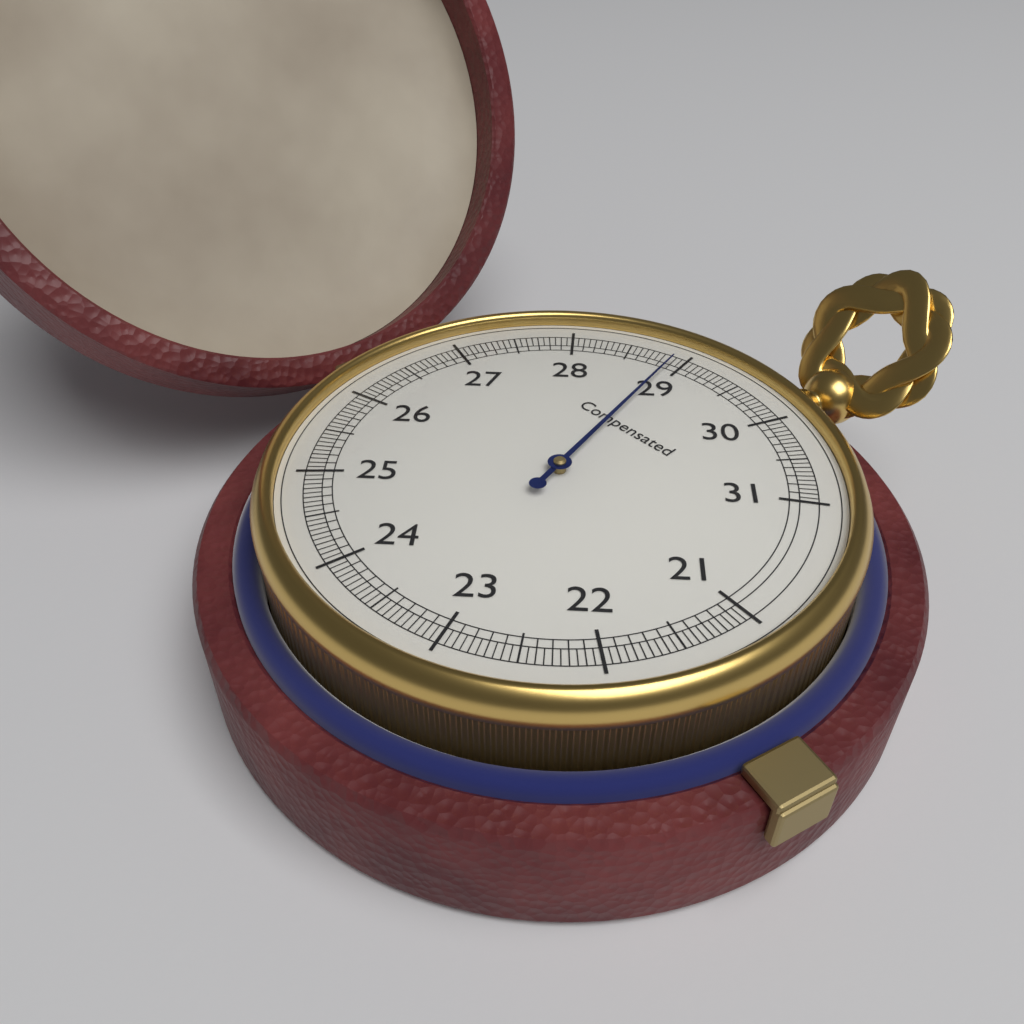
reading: 28.90 (no unit)
